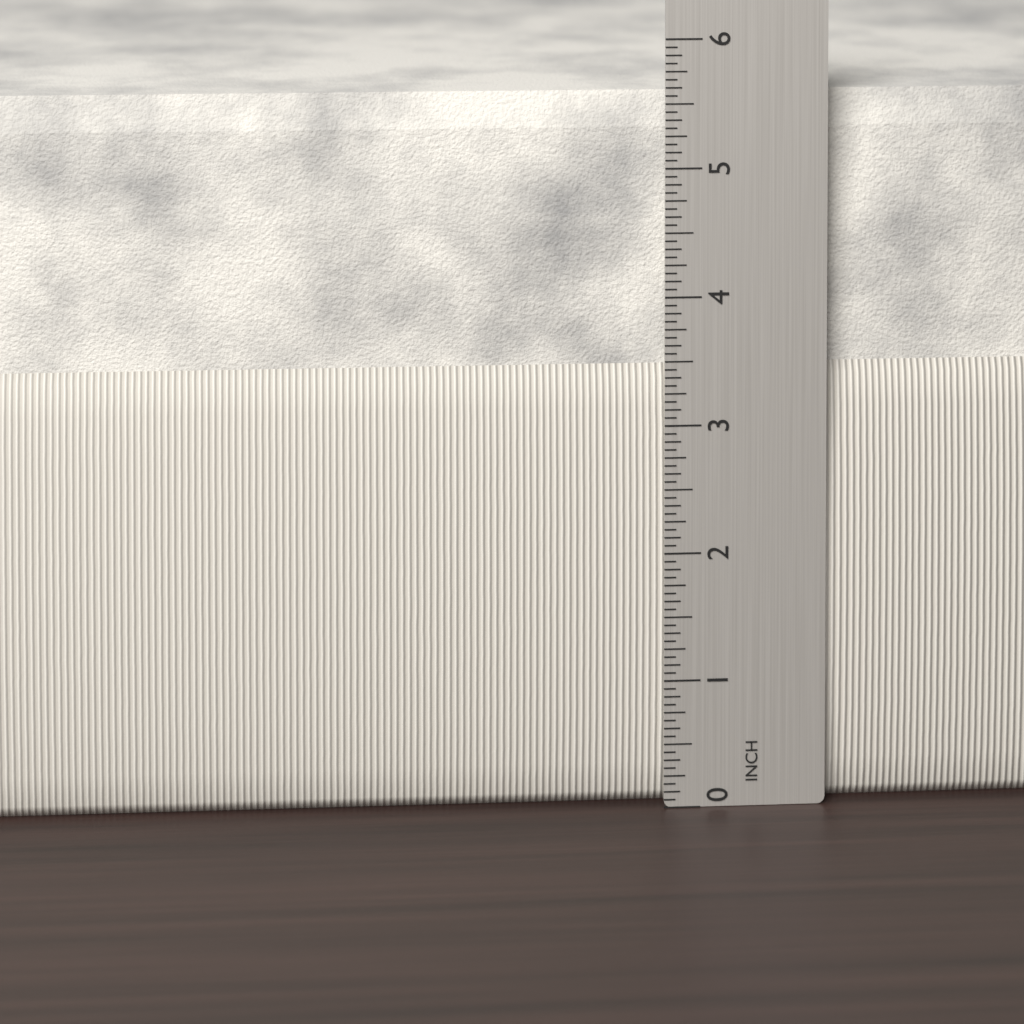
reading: 5.5625 in
